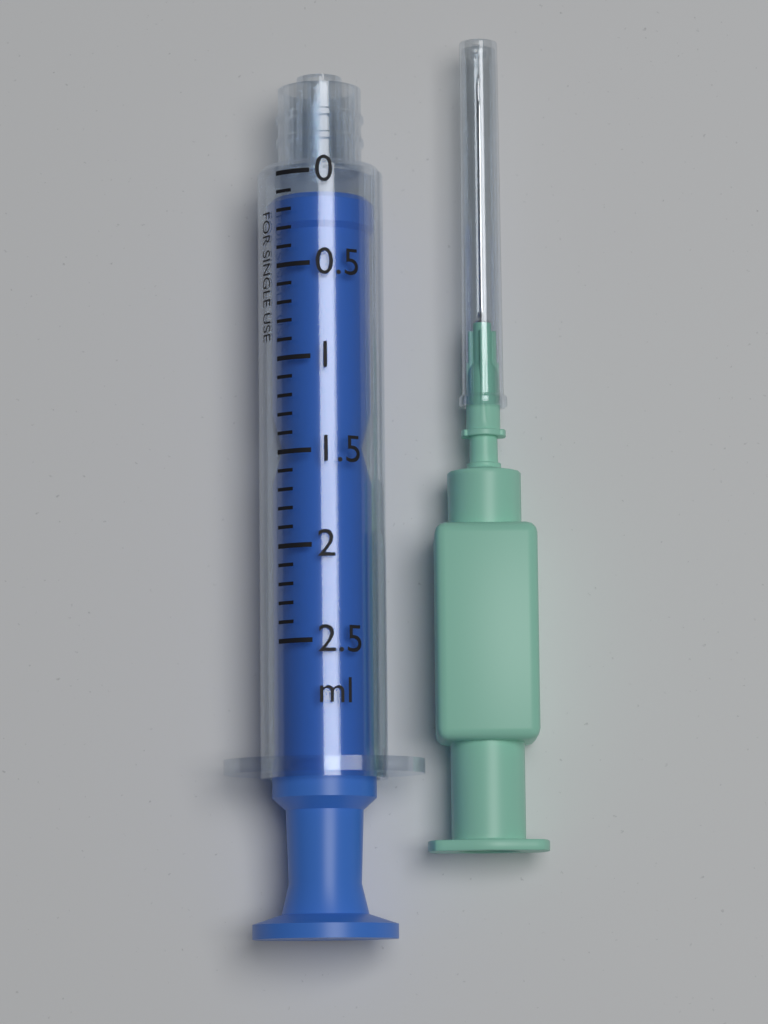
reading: 0.1 ml
